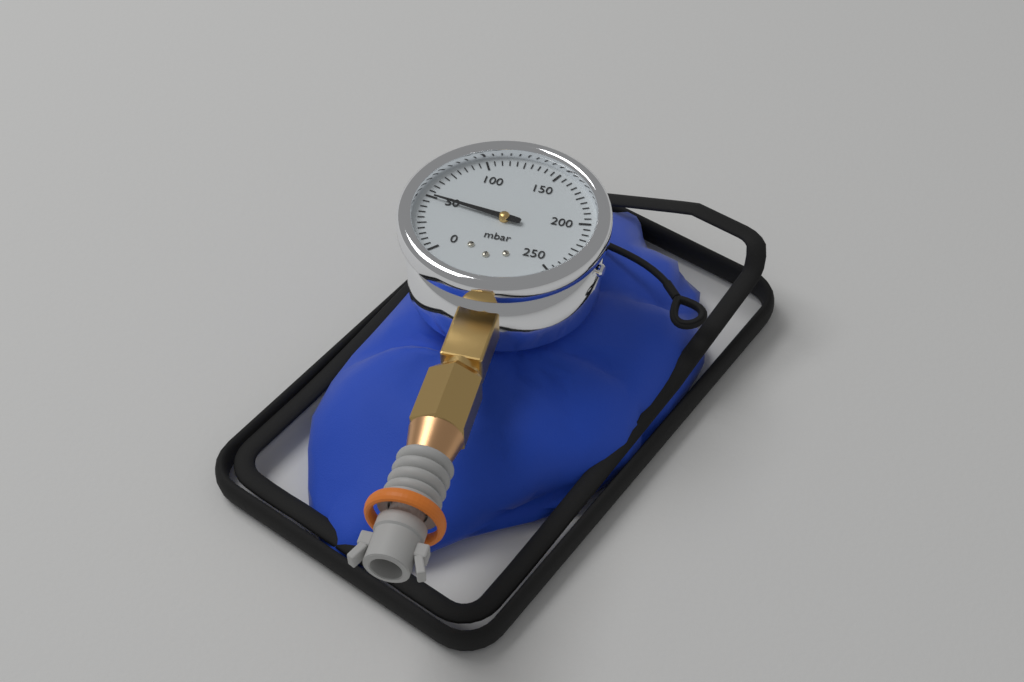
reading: 50 mbar
